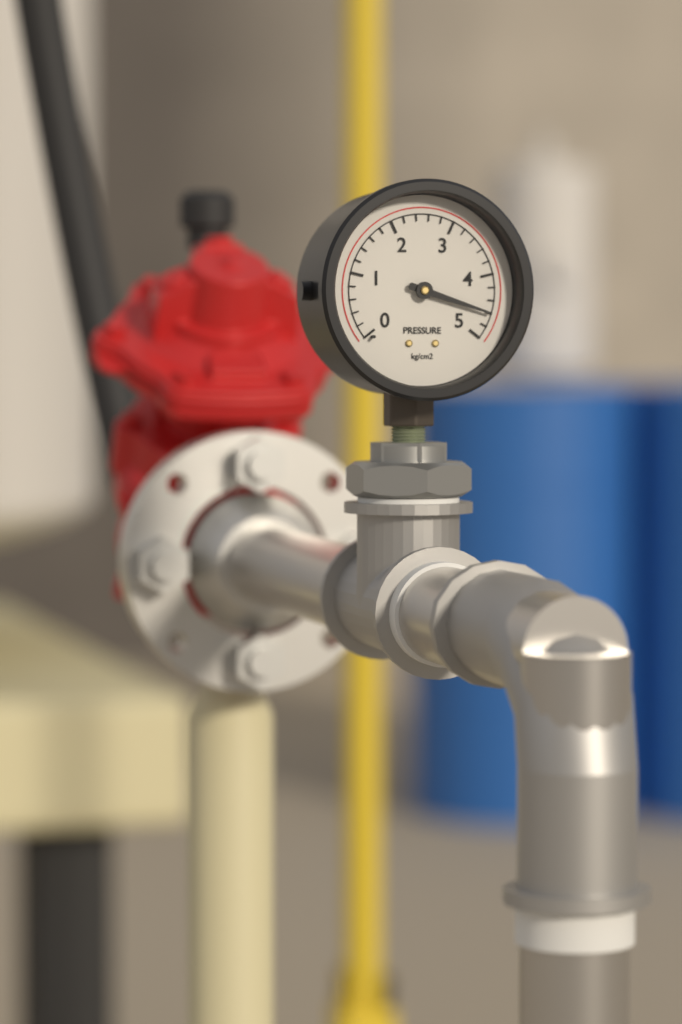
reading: 4.6 kg/cm2
